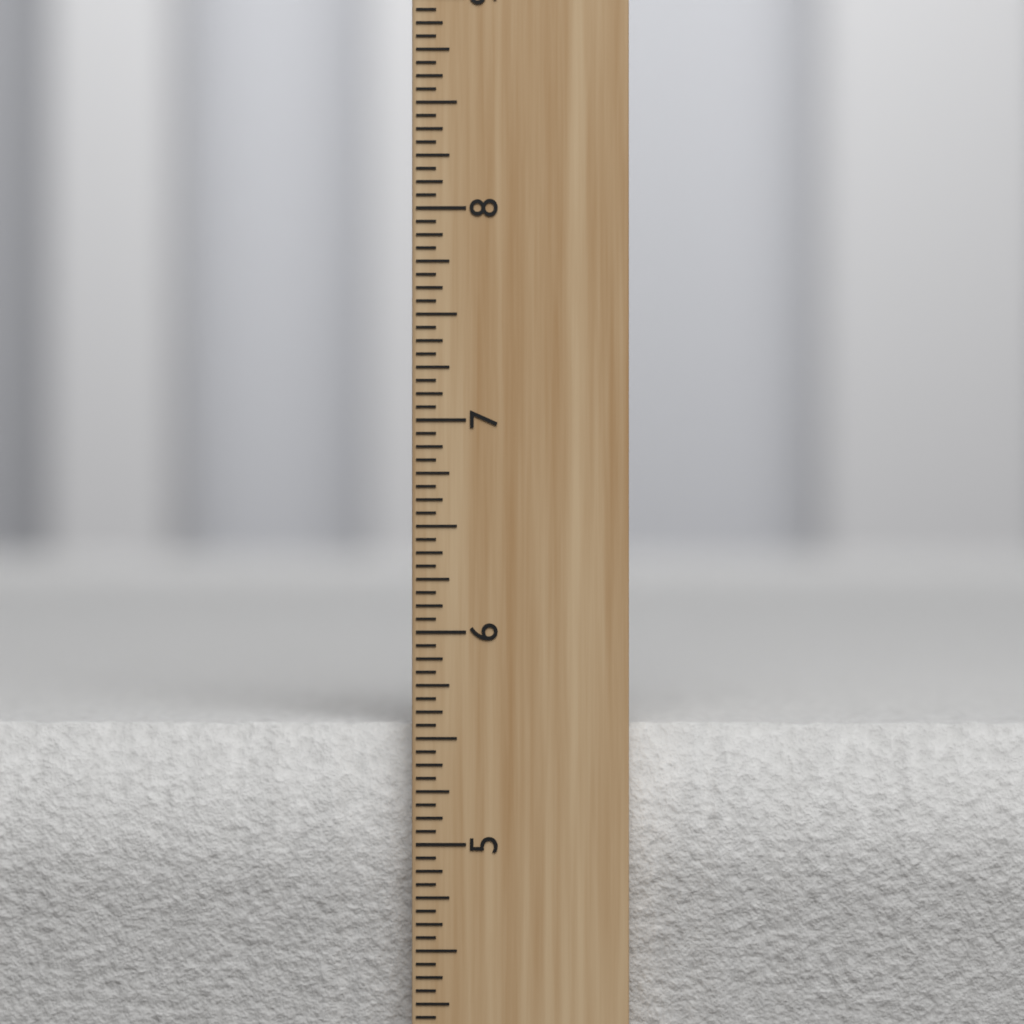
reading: 5.5625 inch
